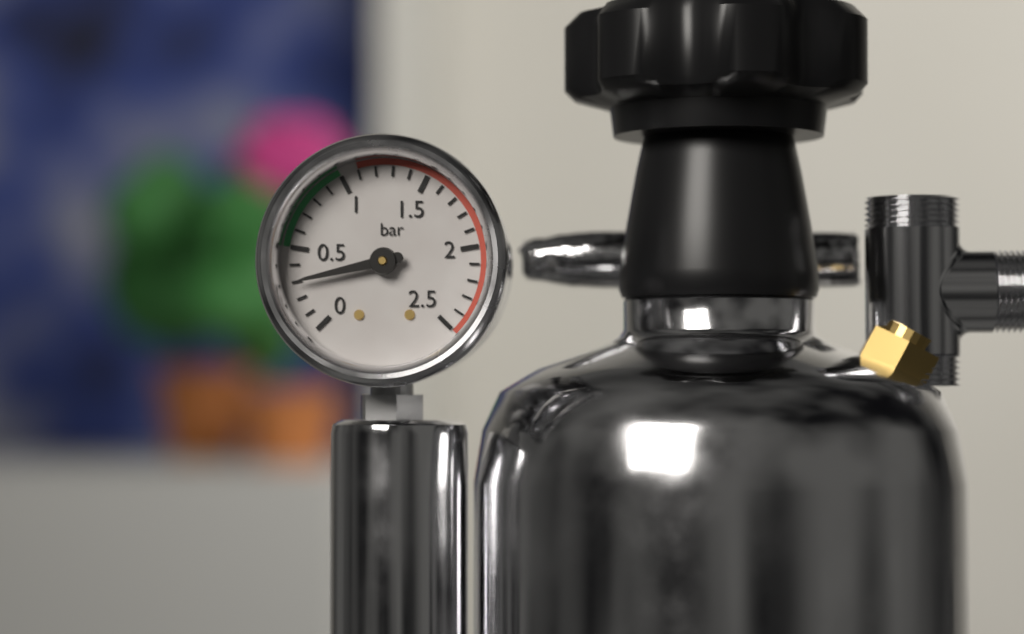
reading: 0.3 bar
